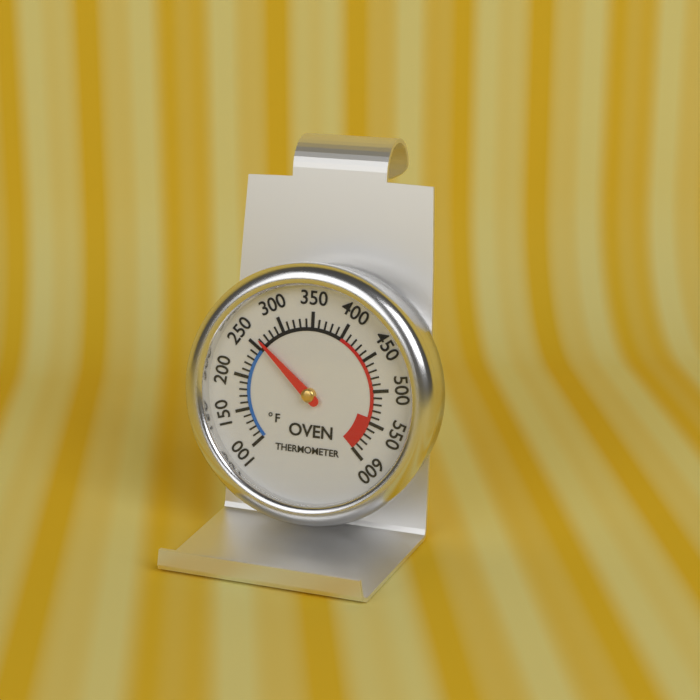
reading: 260 °F
